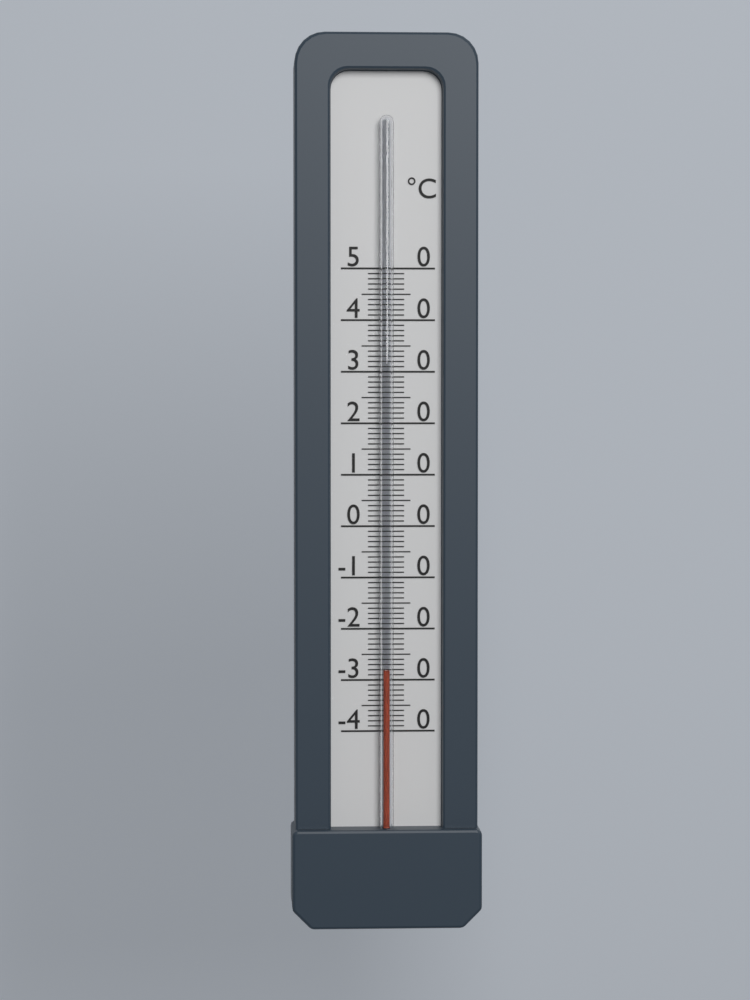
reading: -28 °C
